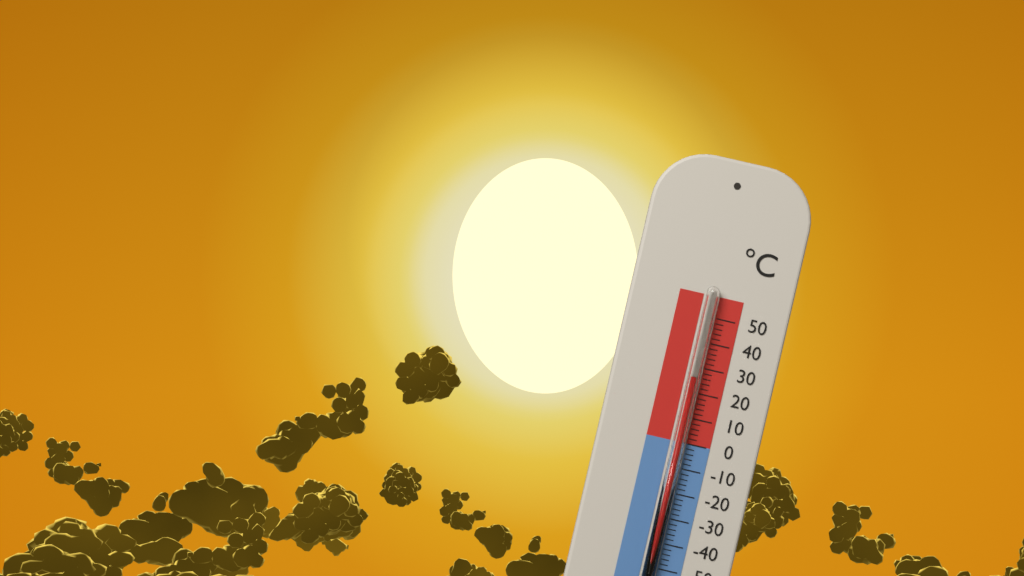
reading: 26 °C
